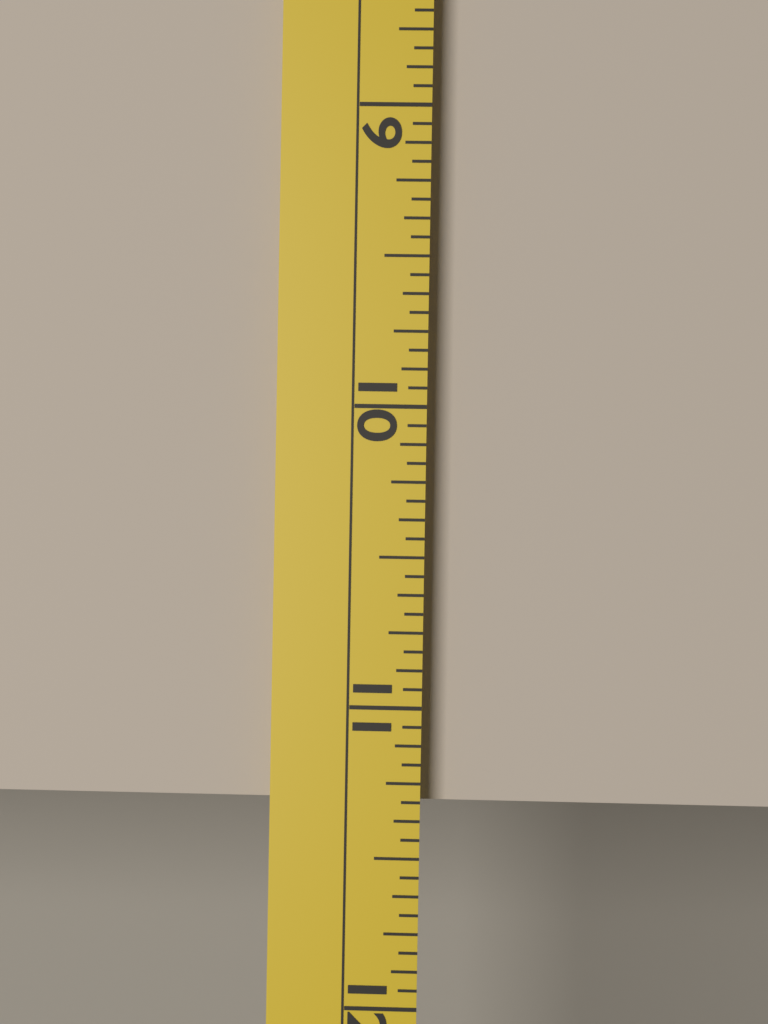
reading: 11.3125 (no unit)
